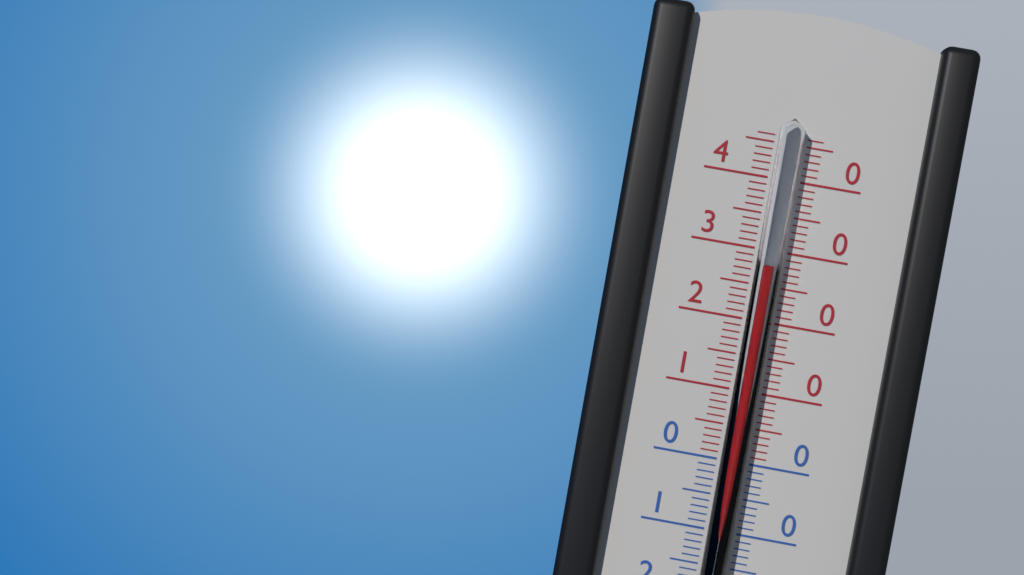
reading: 28 °C
